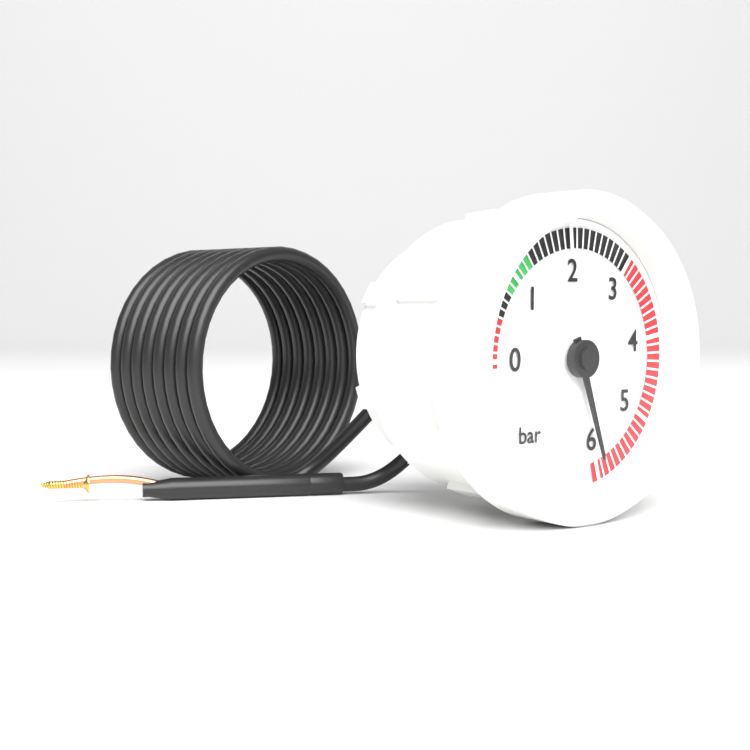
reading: 5.9 bar
